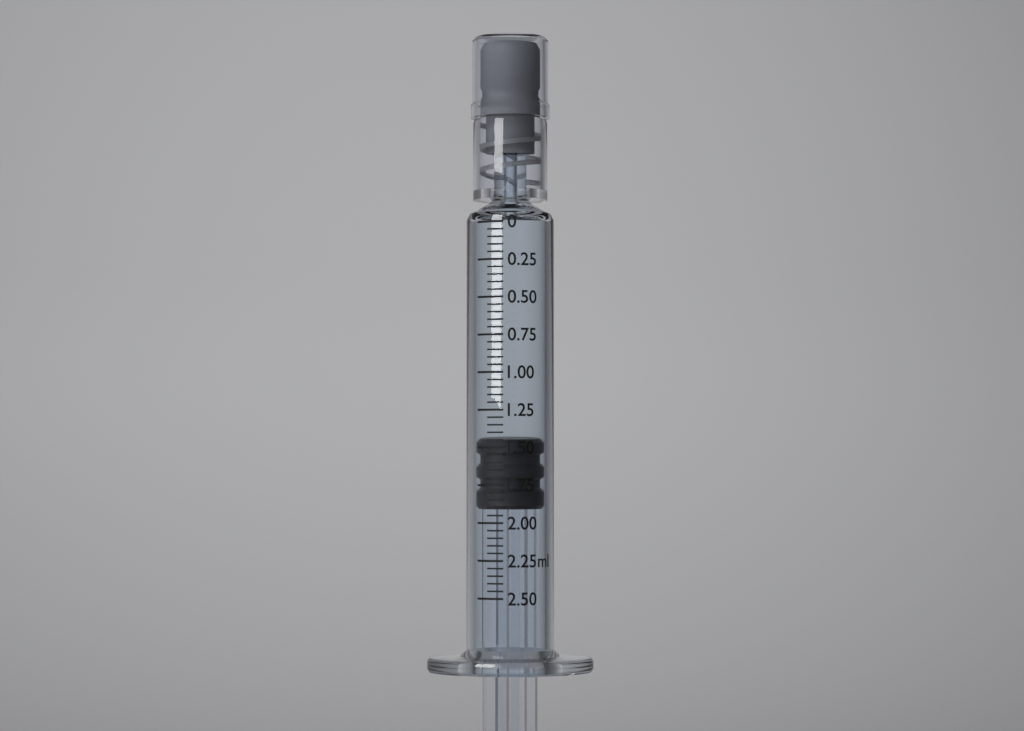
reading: 1.45 ml
